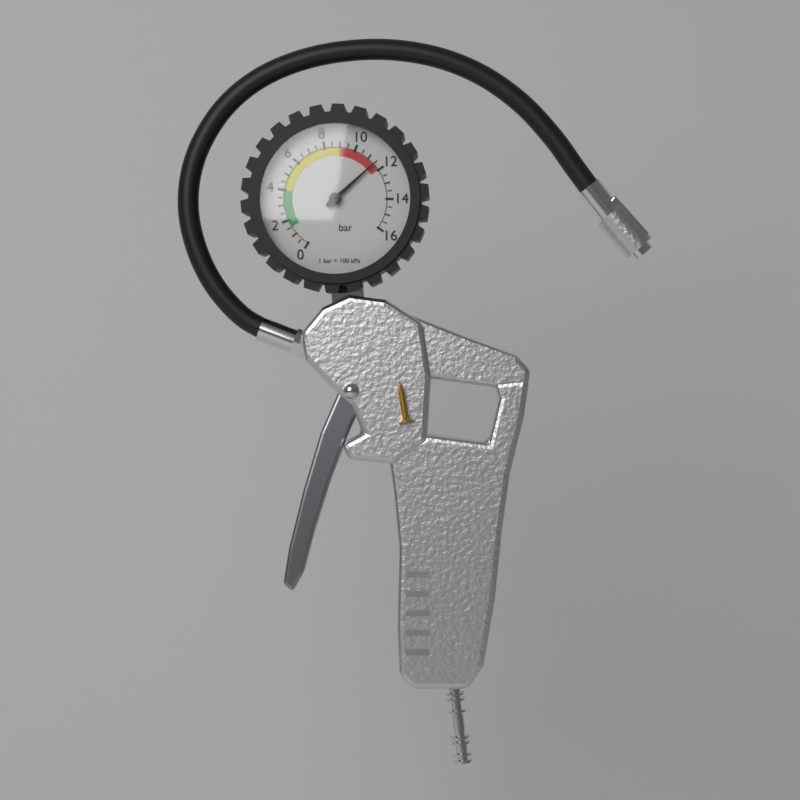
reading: 11.5 bar
